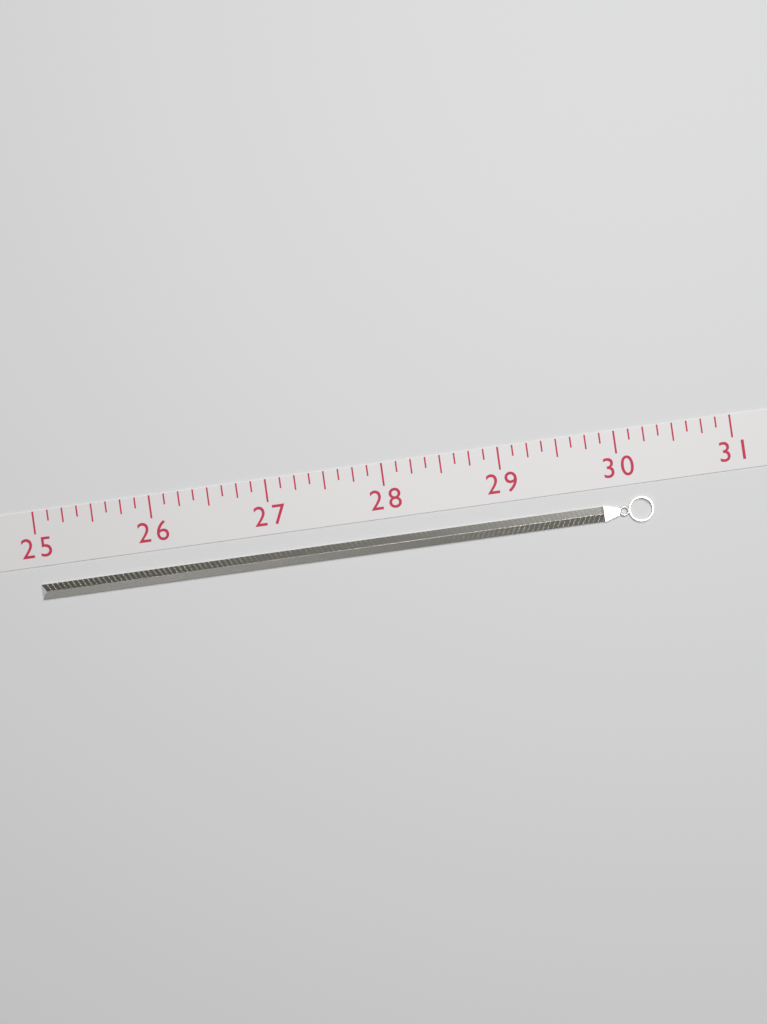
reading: 30.250 (no unit)
